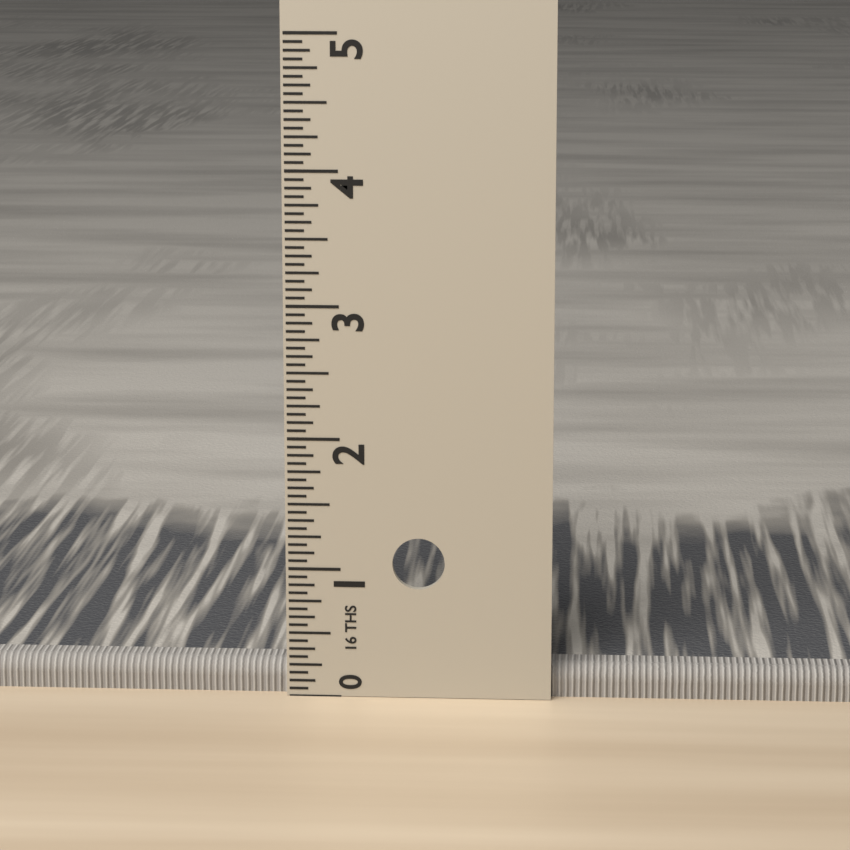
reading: 0.2500 in
